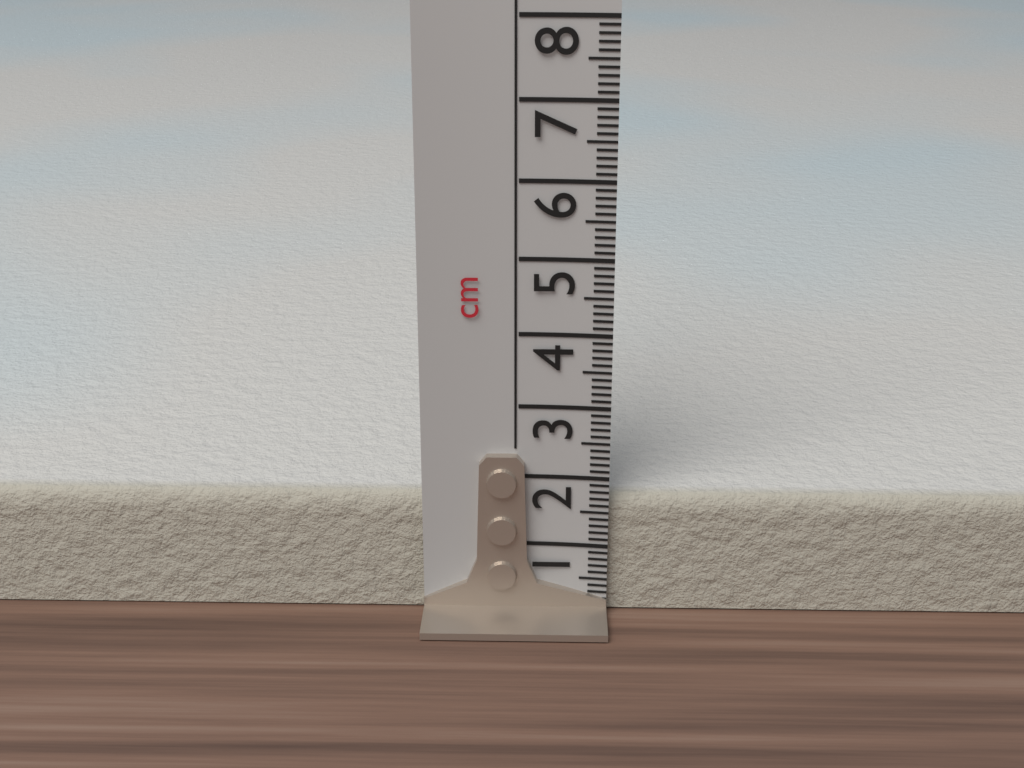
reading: 1.7 cm
